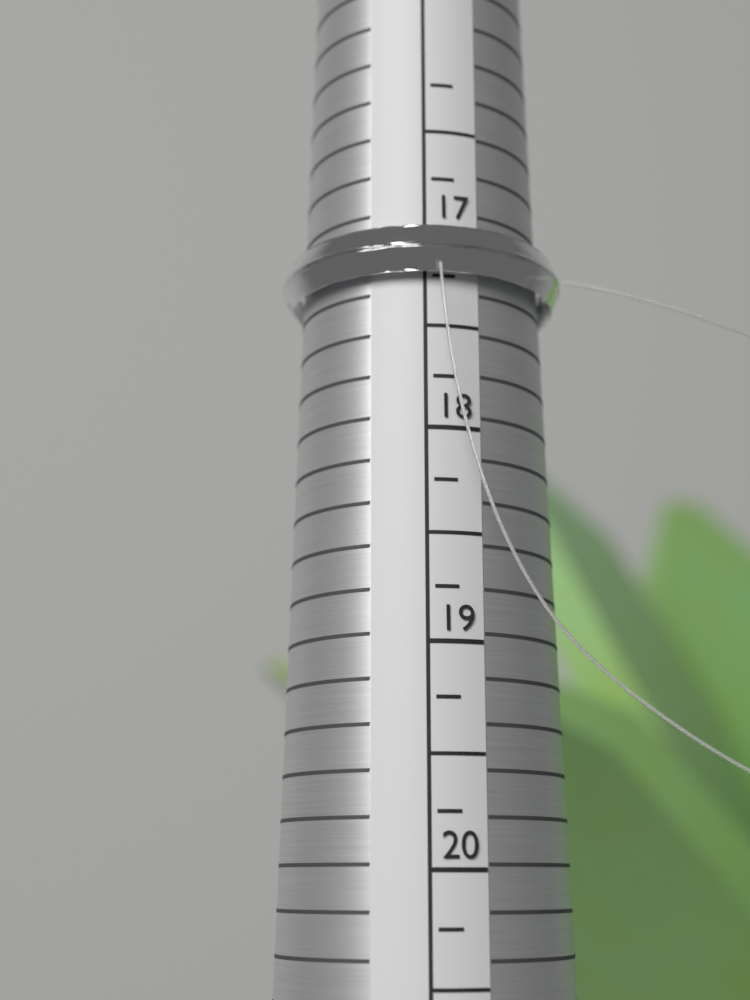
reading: 17.25 (no unit)
